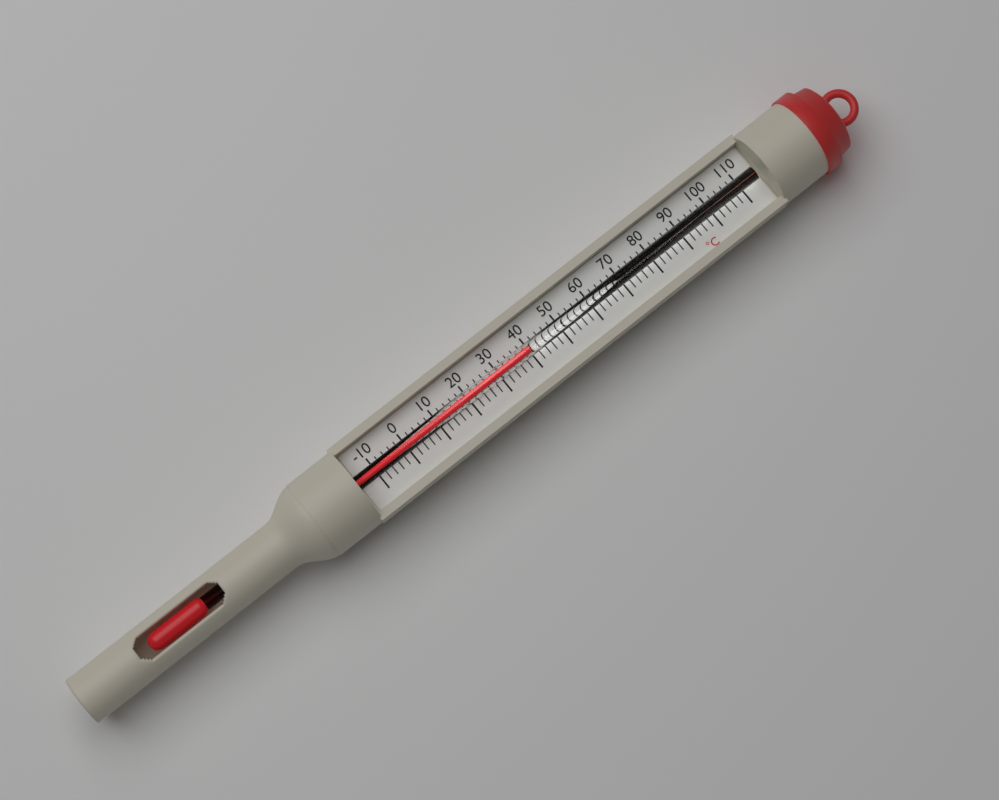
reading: 40 °C
